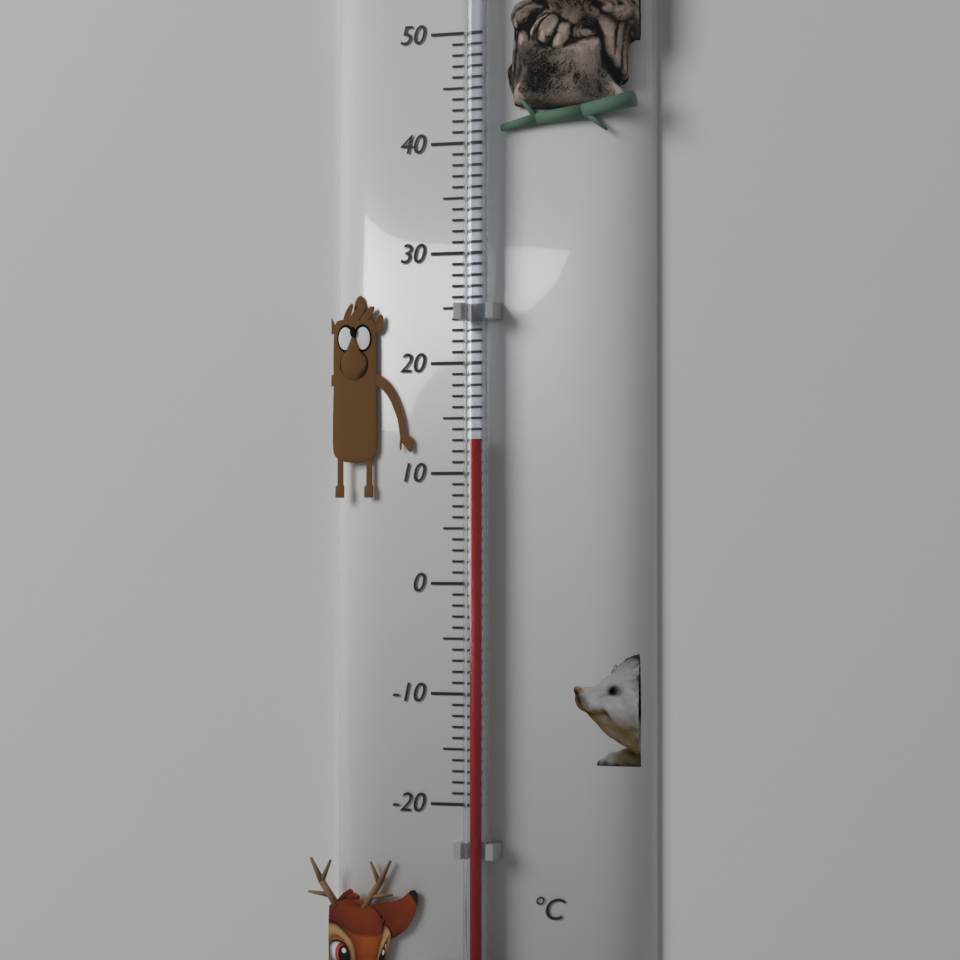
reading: 13 °C
